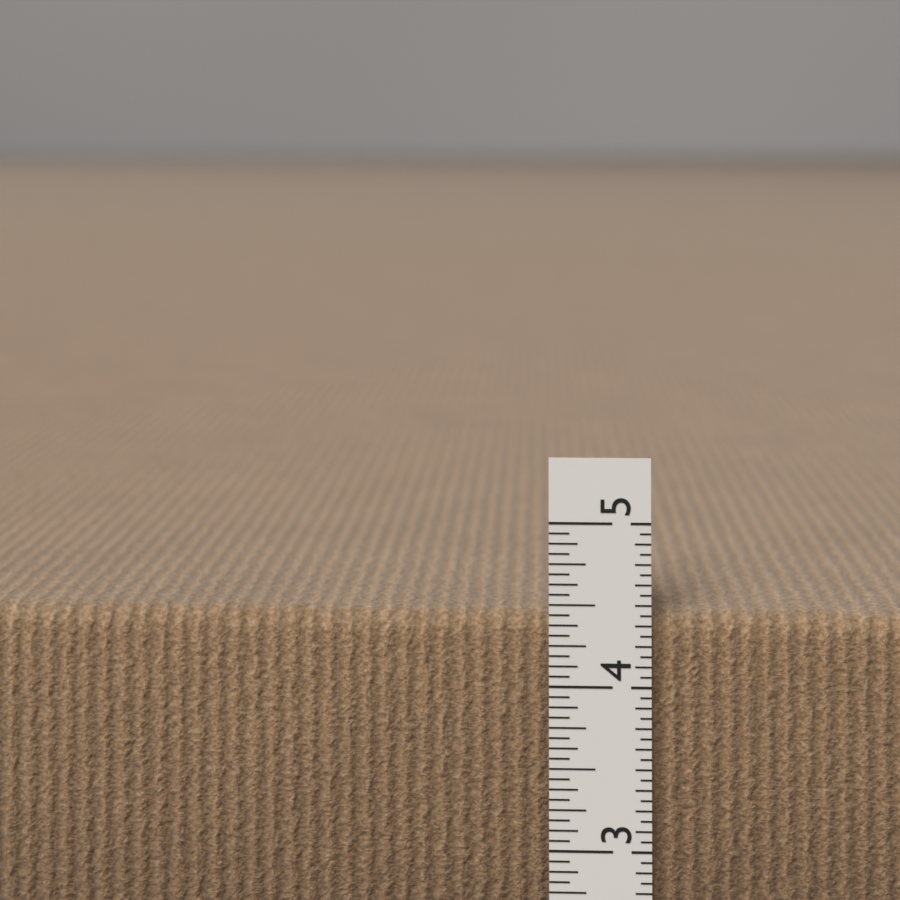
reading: 4.4375 in
